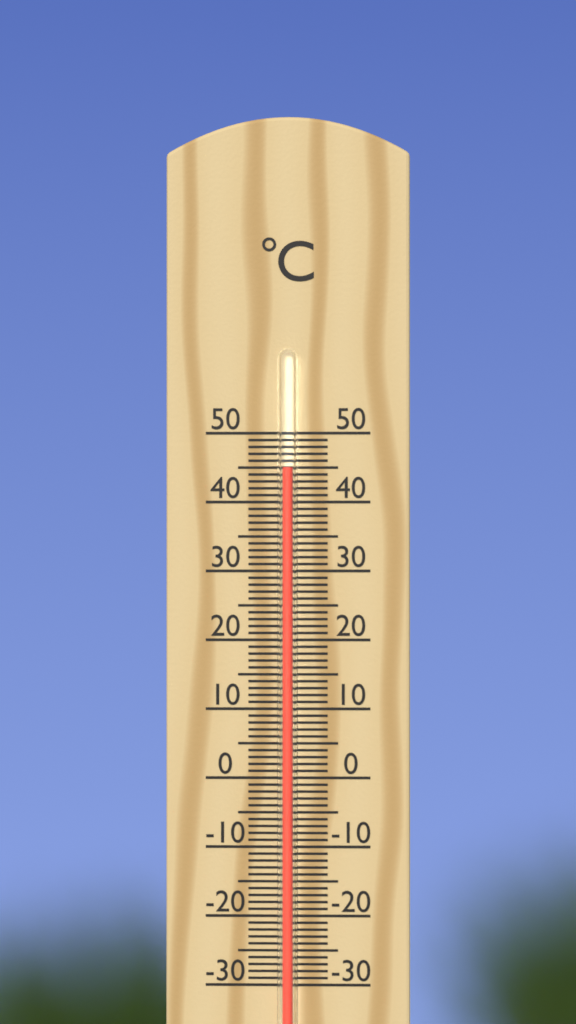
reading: 45 °C
